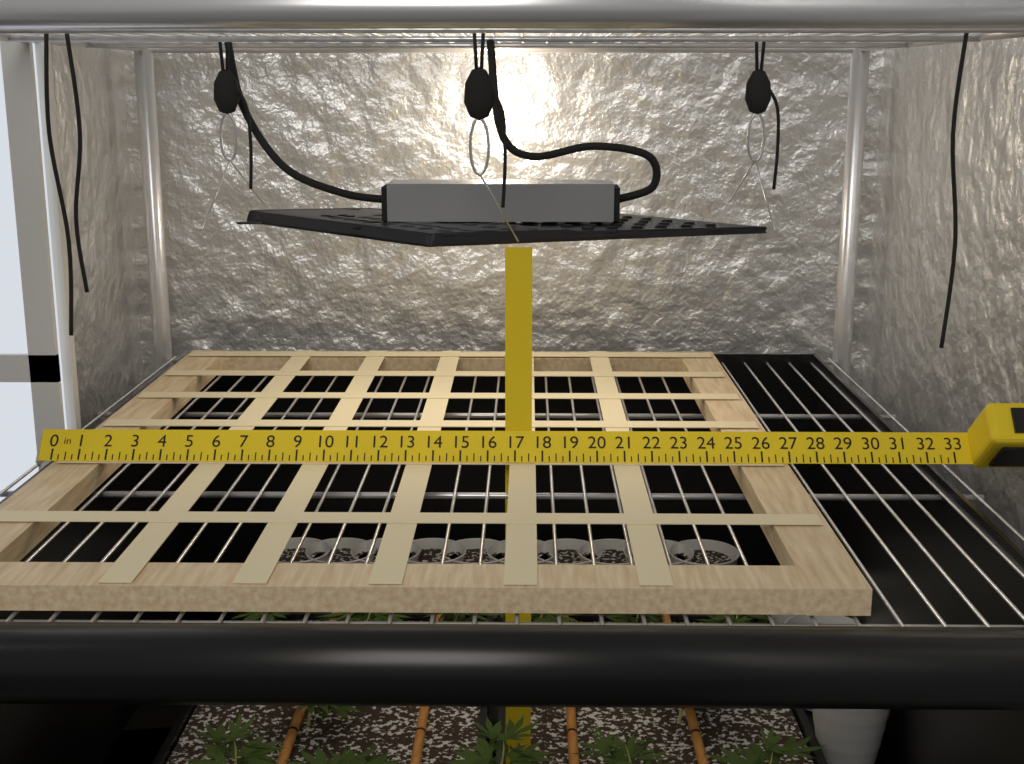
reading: 27.00 in
